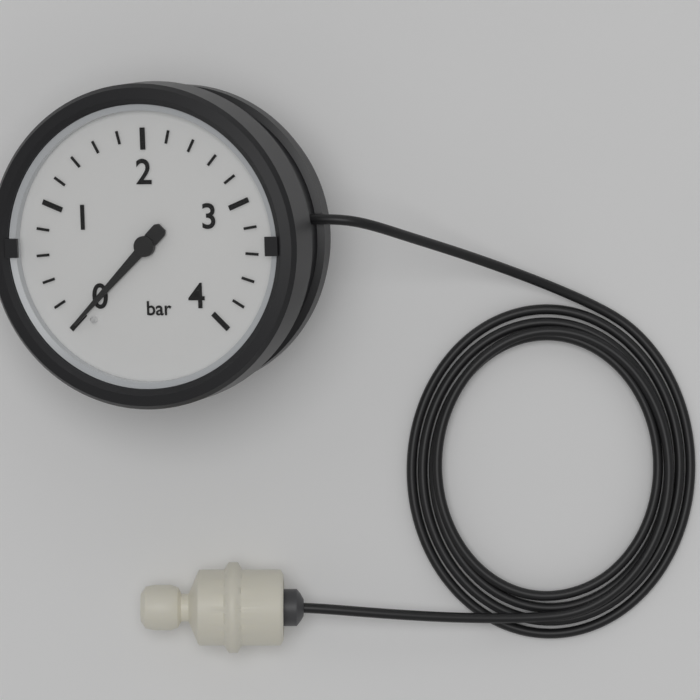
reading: 0.0 bar
